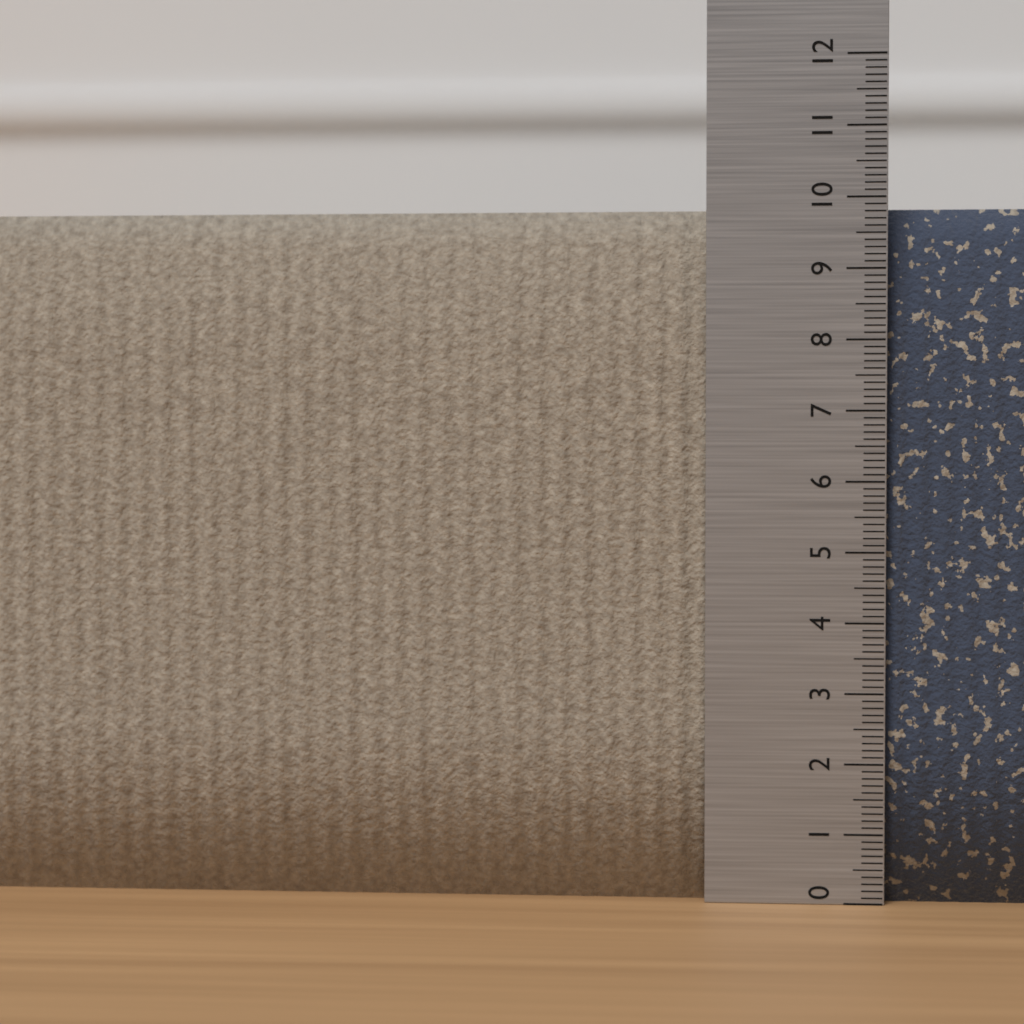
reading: 9.9 (no unit)
